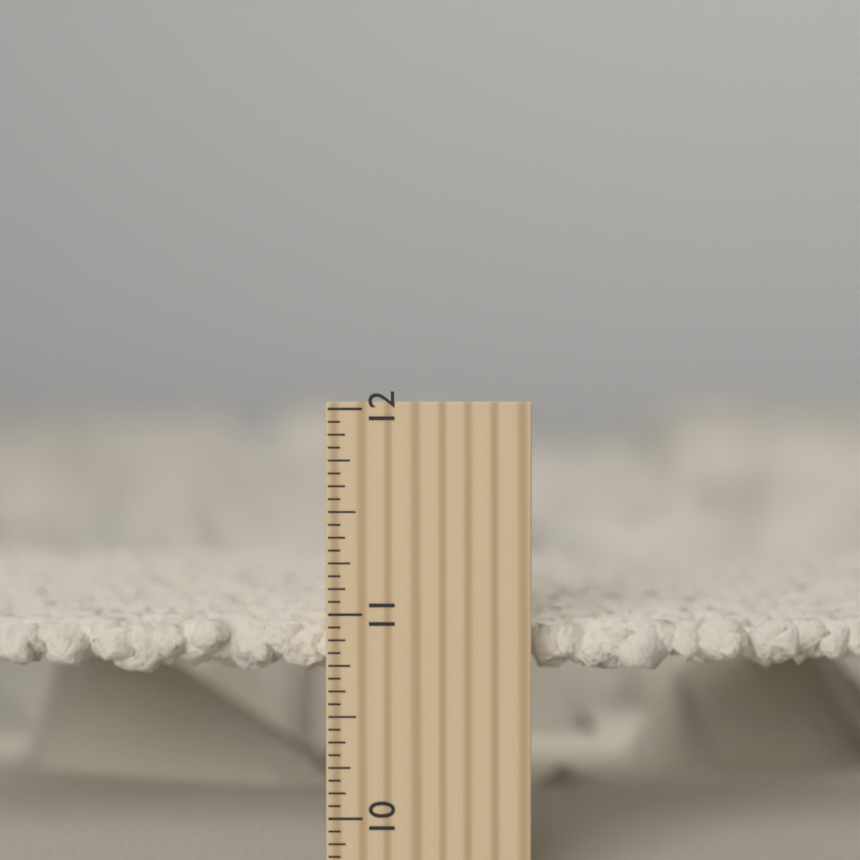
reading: 10.9375 inch
